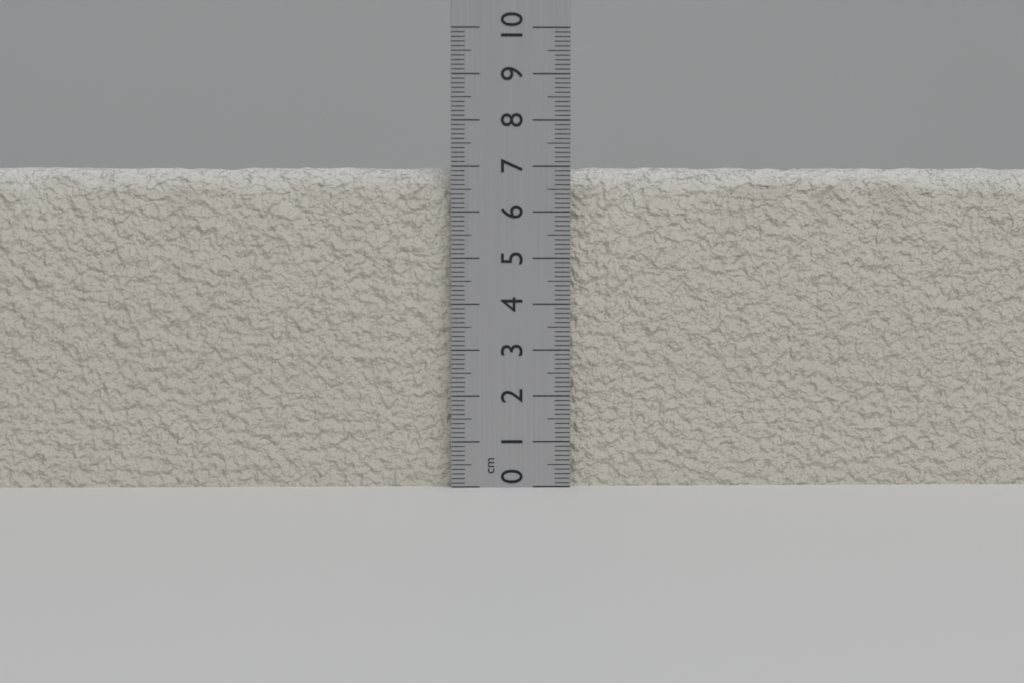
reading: 7.0 cm
